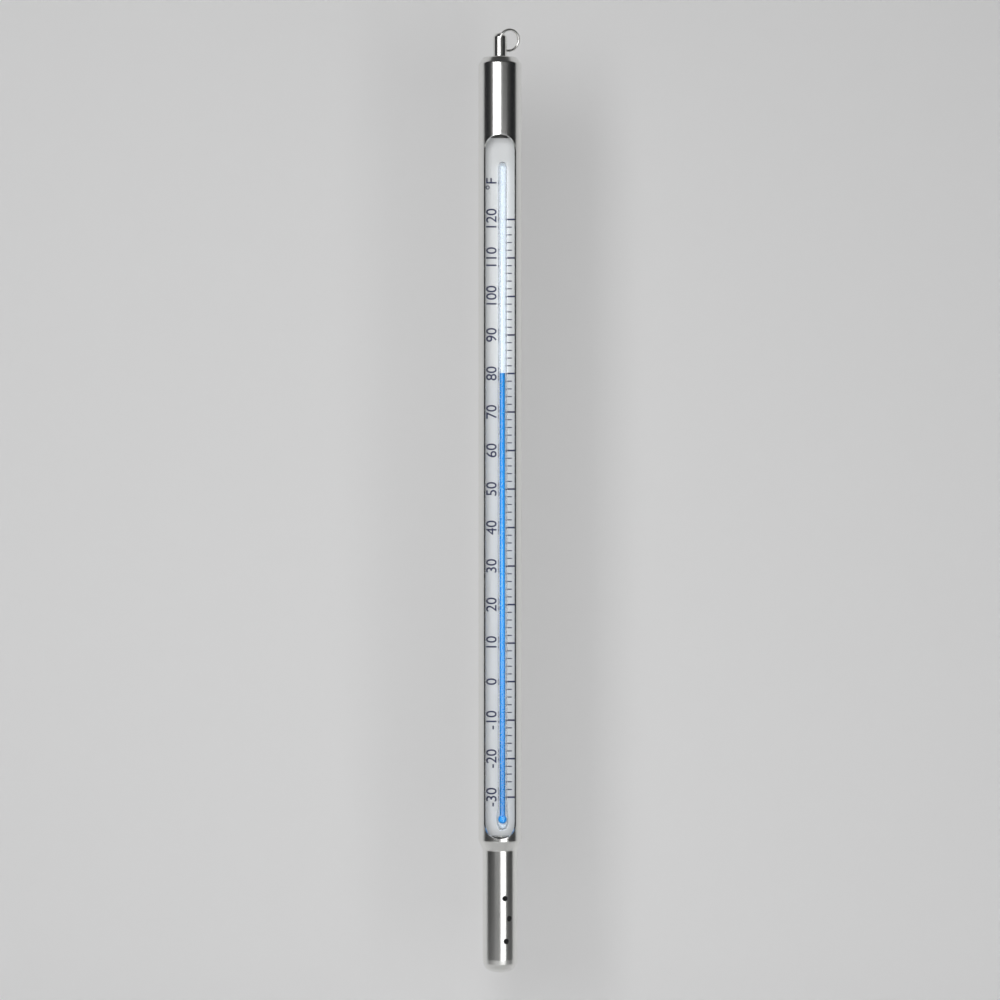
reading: 80 °F
